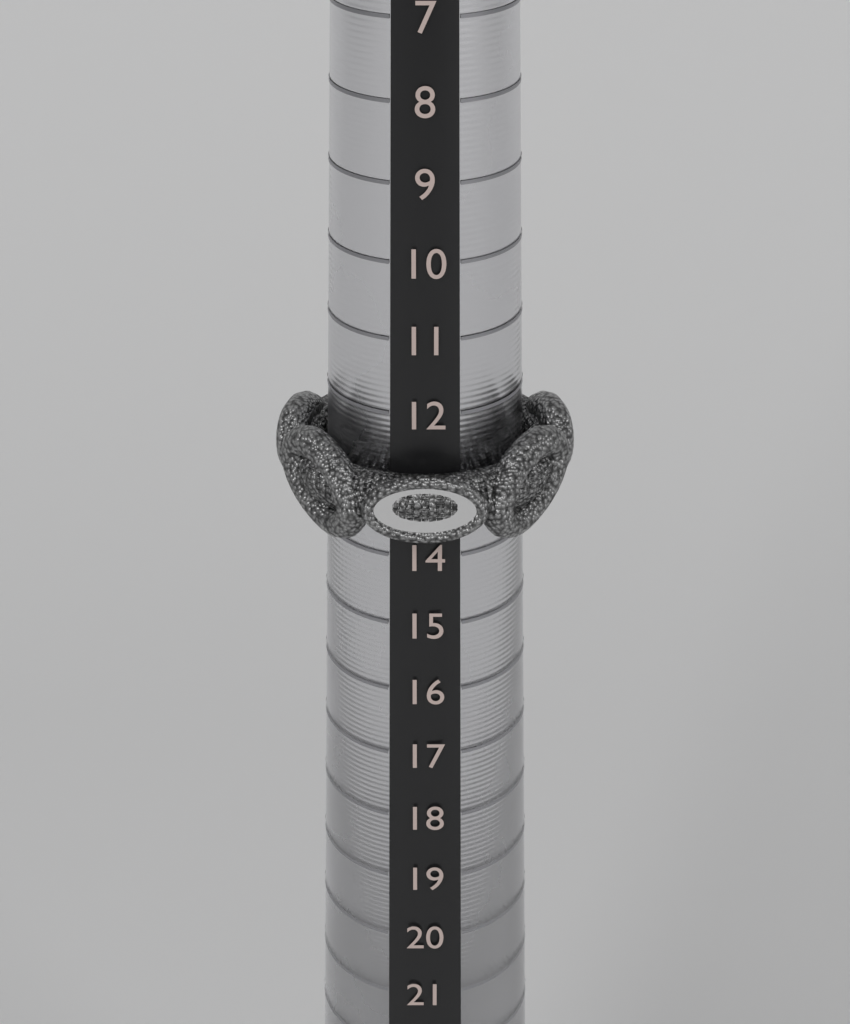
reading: 13 (no unit)
